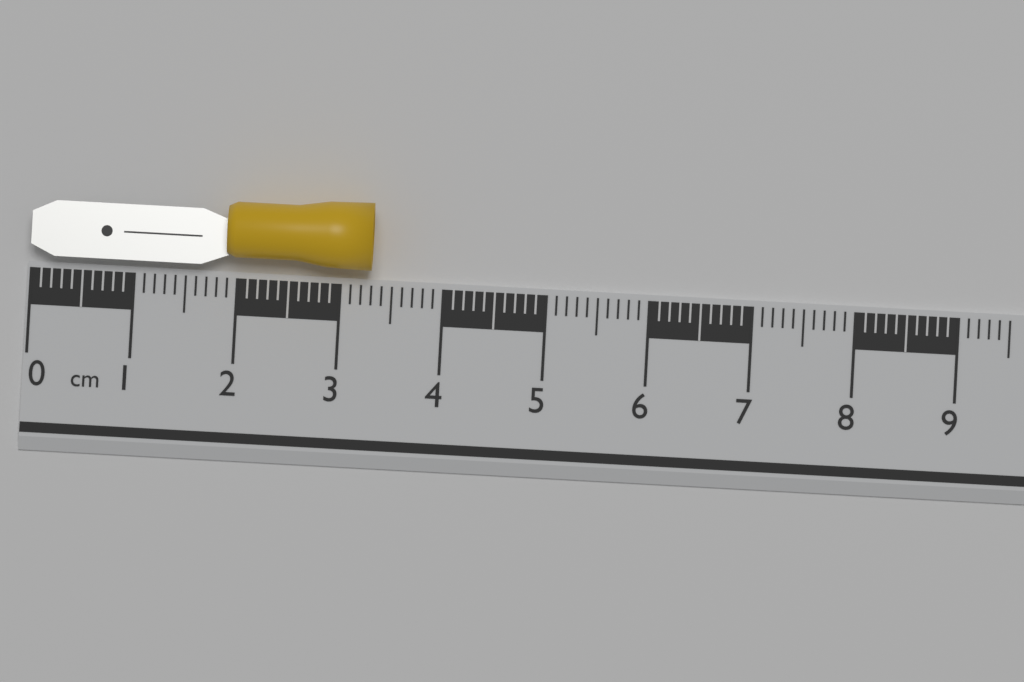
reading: 3.3 cm
